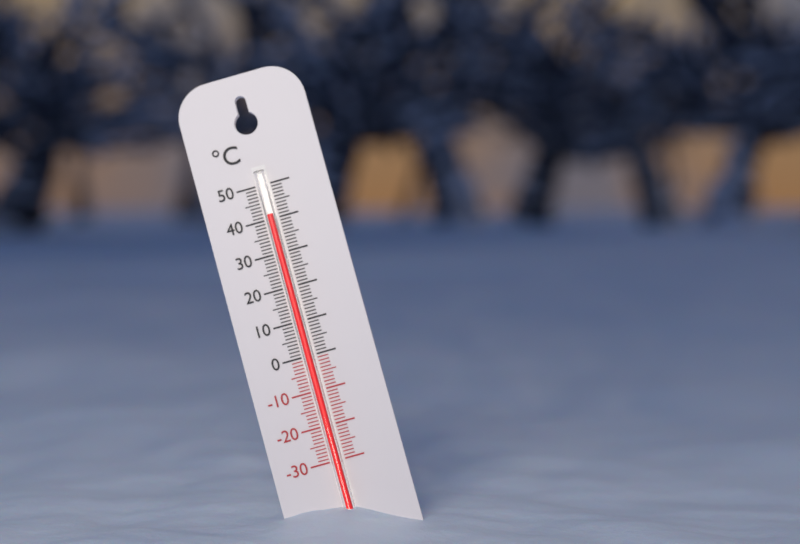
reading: 41 °C
